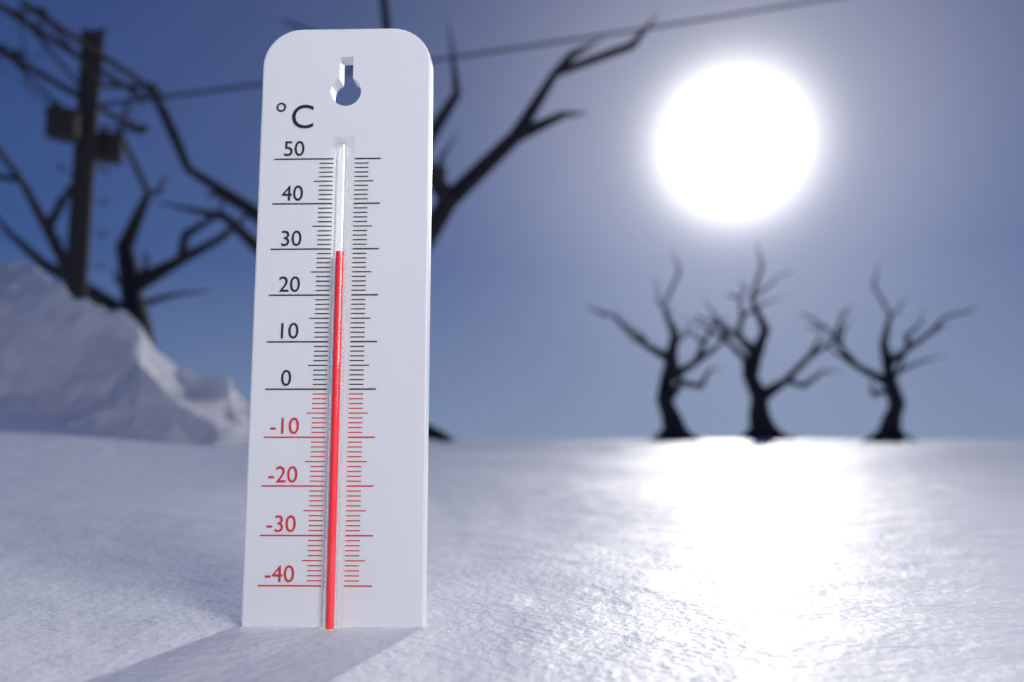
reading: 29 °C
